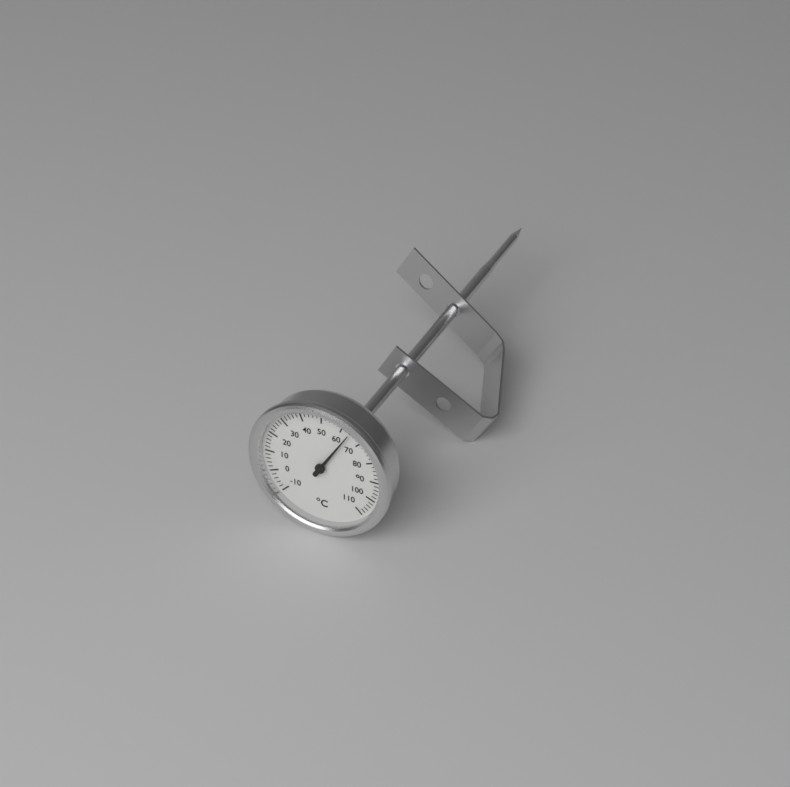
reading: 64 °C
